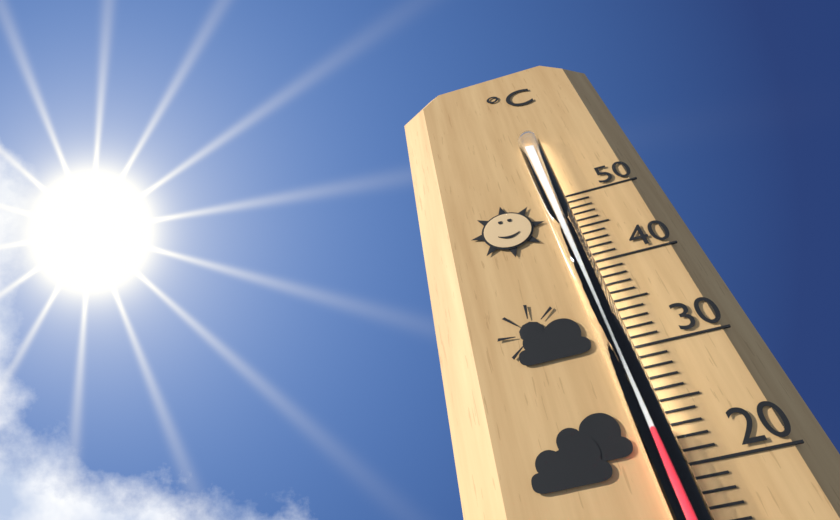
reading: 23 °C
